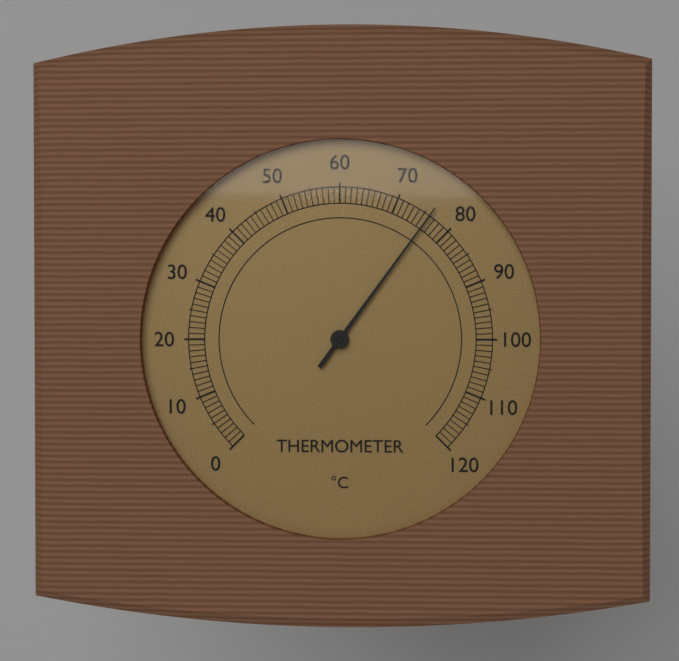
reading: 76 °C
